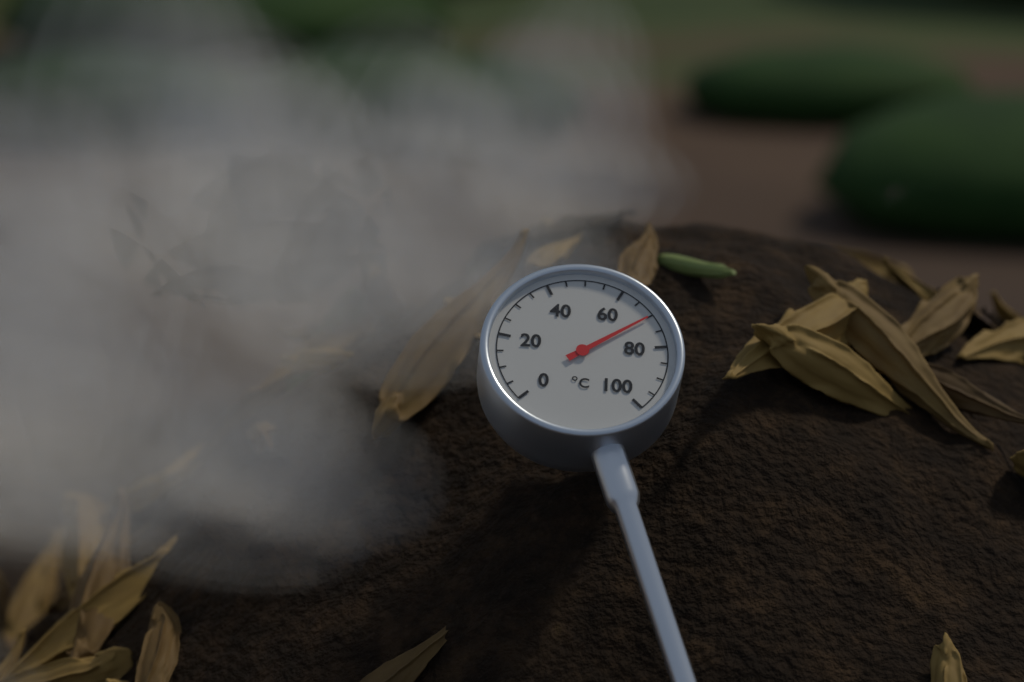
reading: 70 °C
